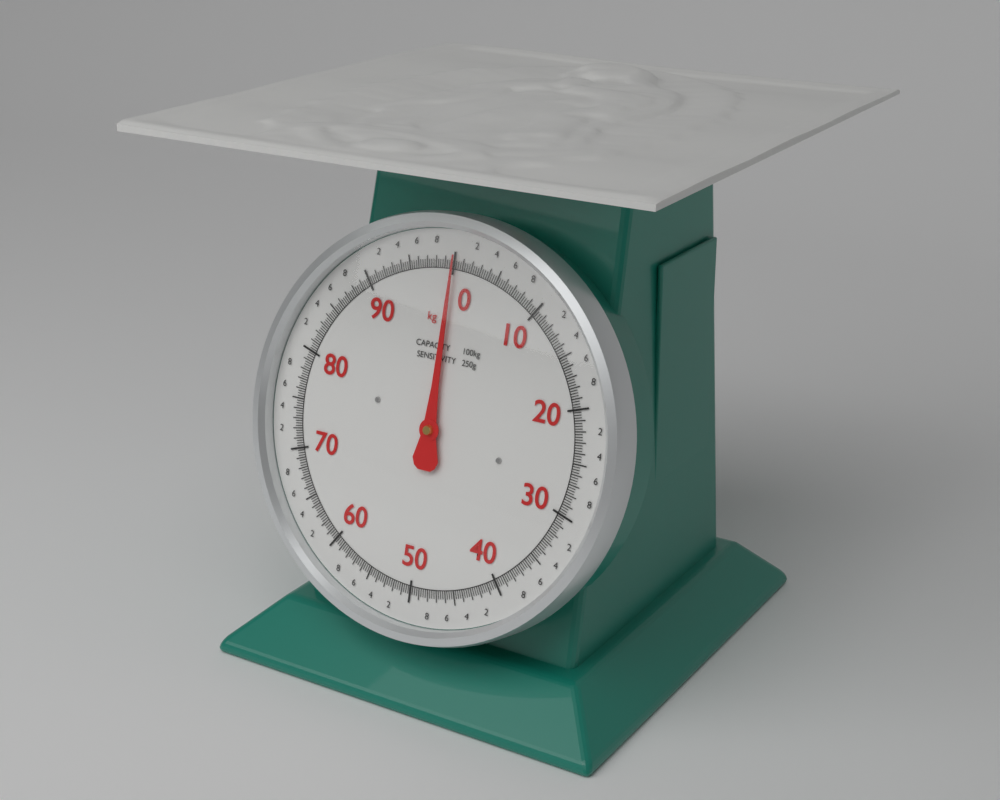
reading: 0.00 kg
